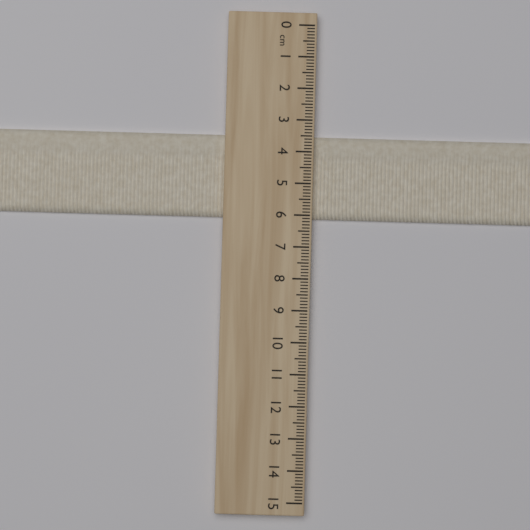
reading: 6.1 cm
